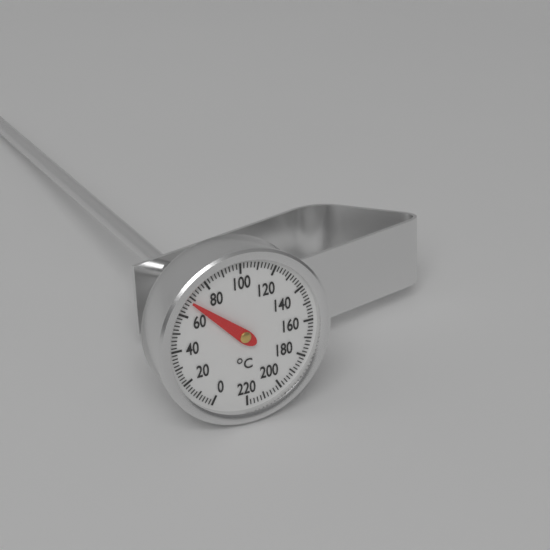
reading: 68 °C
